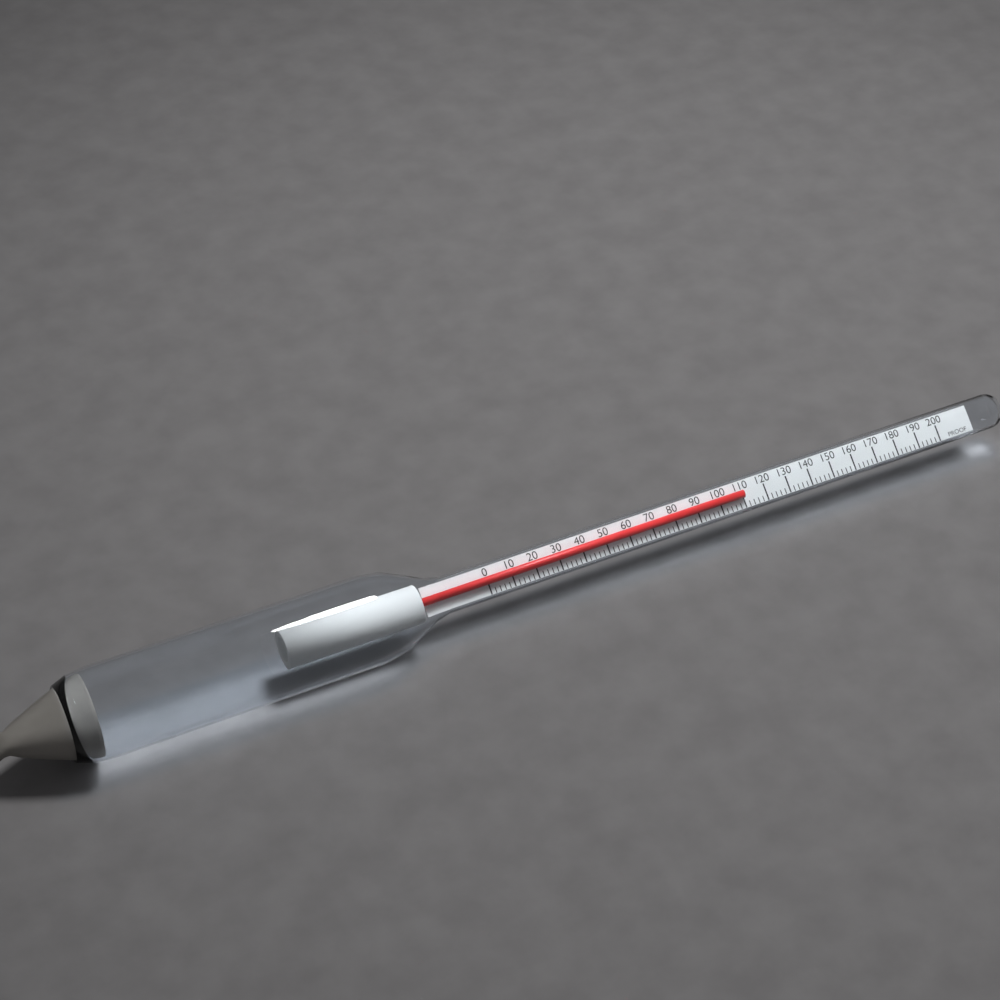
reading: 110 proof
